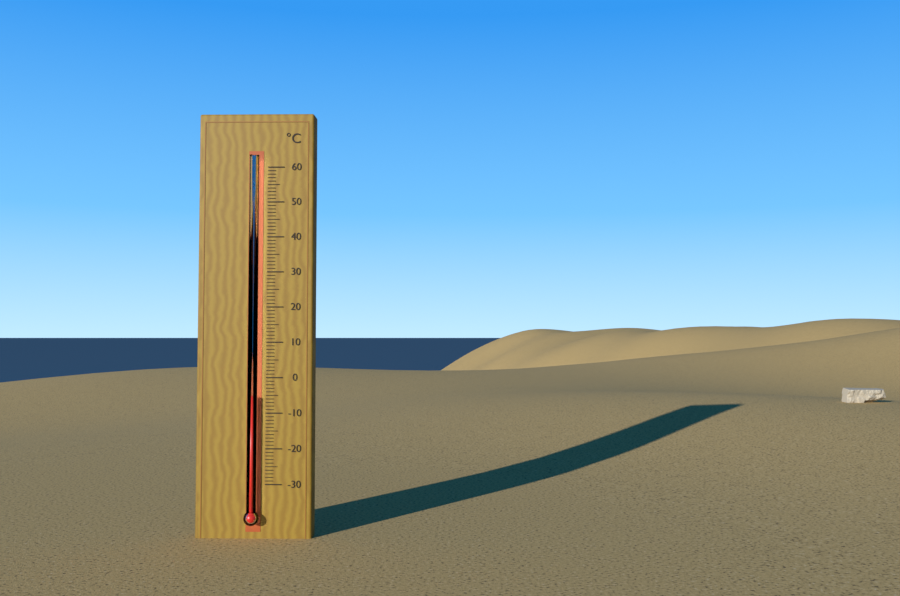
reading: -5 °C
